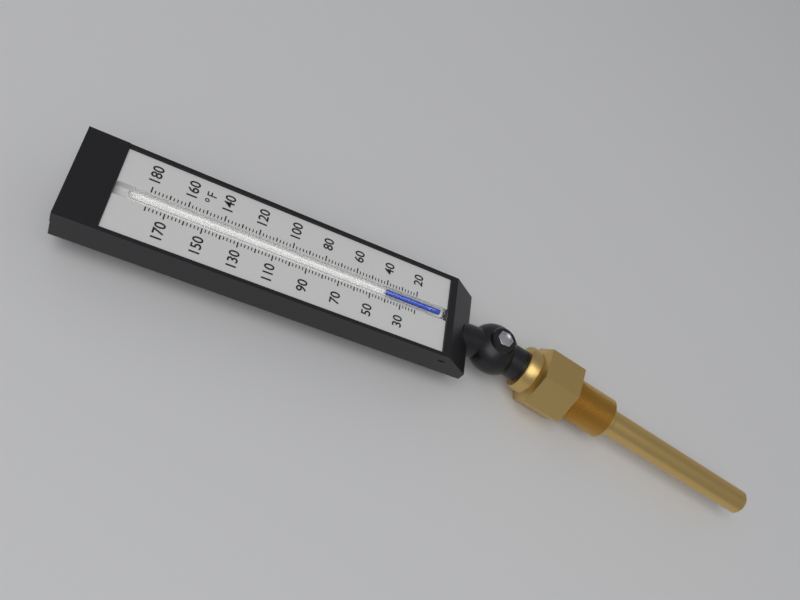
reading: 40 °F
